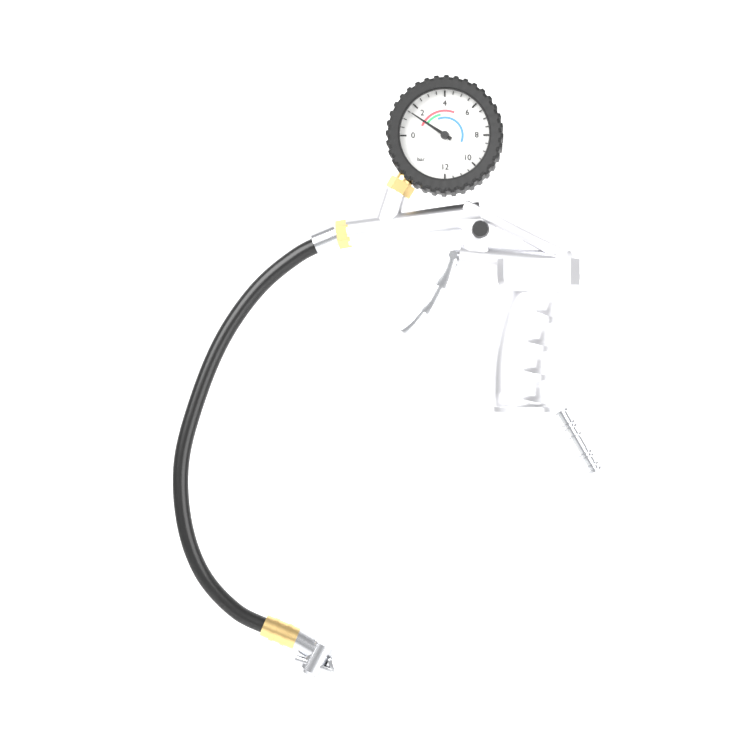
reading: 1.5 bar
